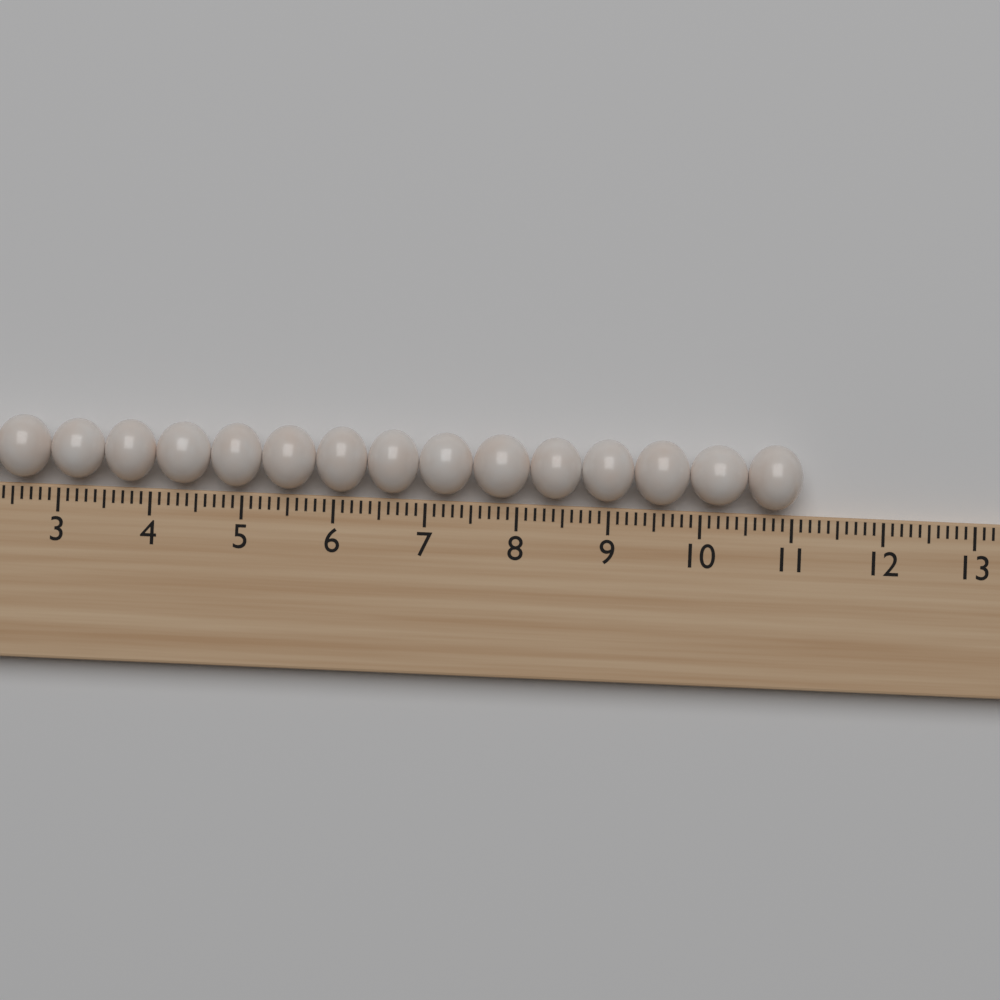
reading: 11.1 (no unit)
